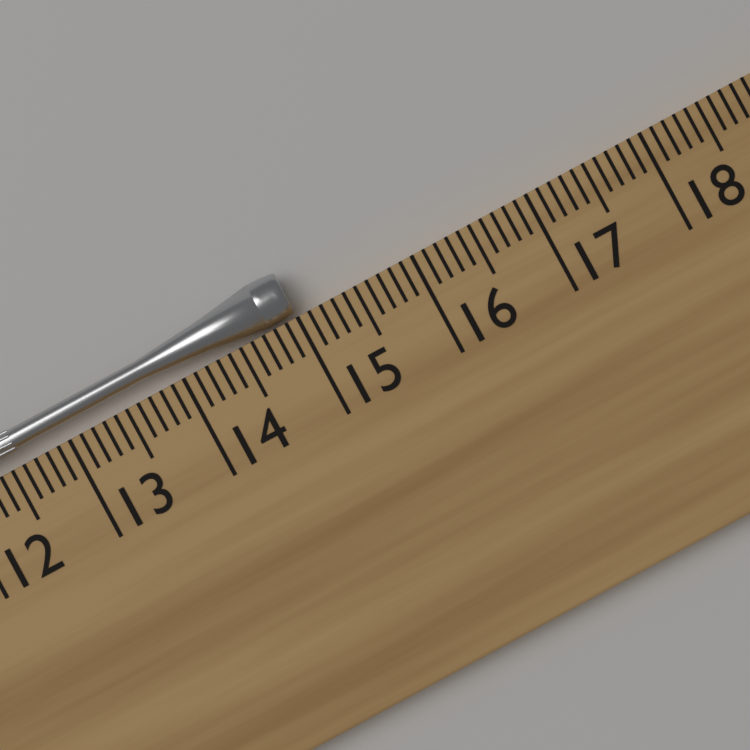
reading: 15.0 cm
